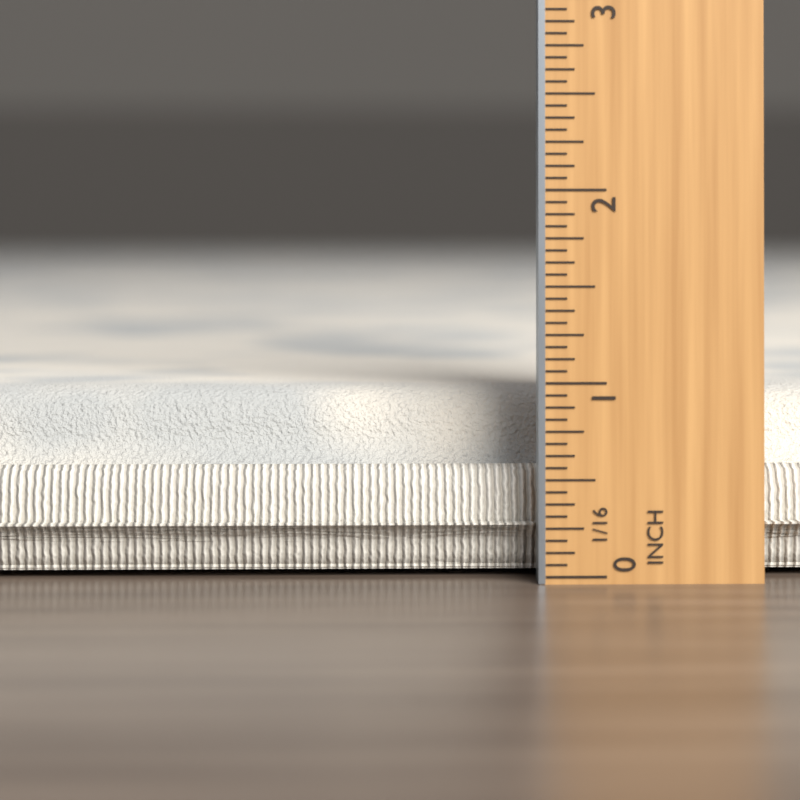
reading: 0.9375 in
